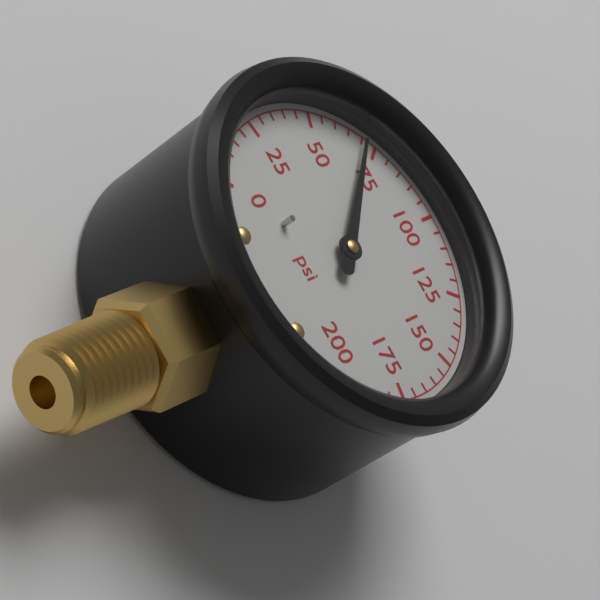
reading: 70 psi
